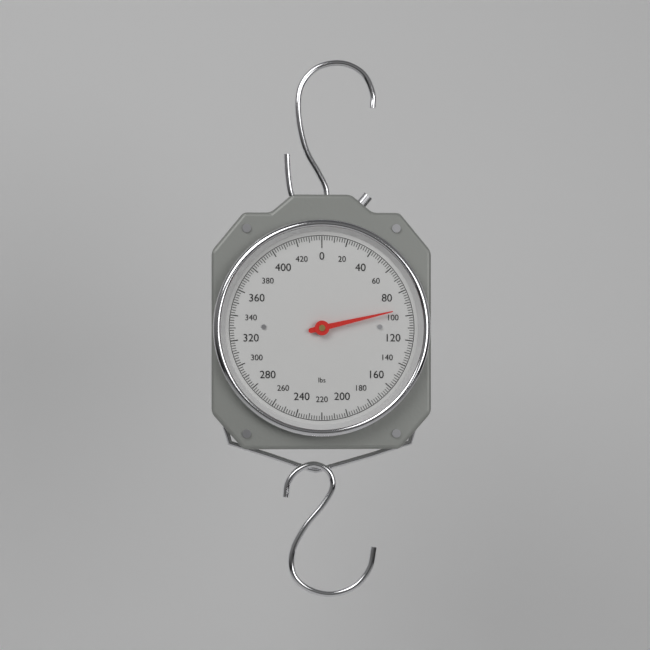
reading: 94 lbs
